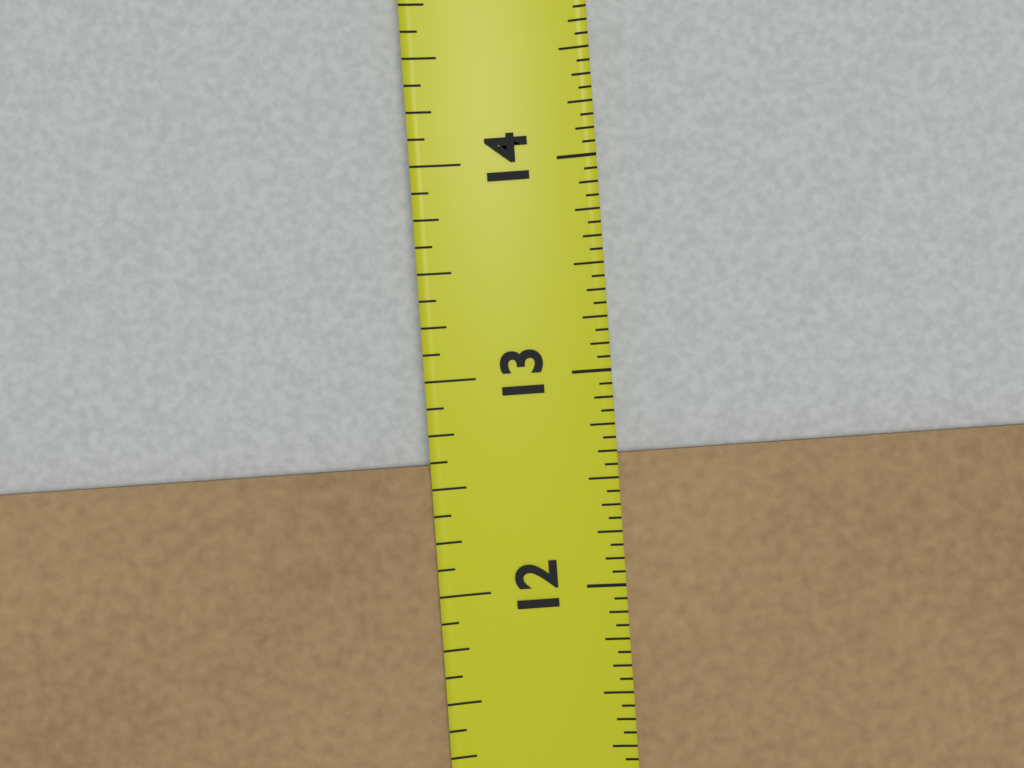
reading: 12.6250 in
